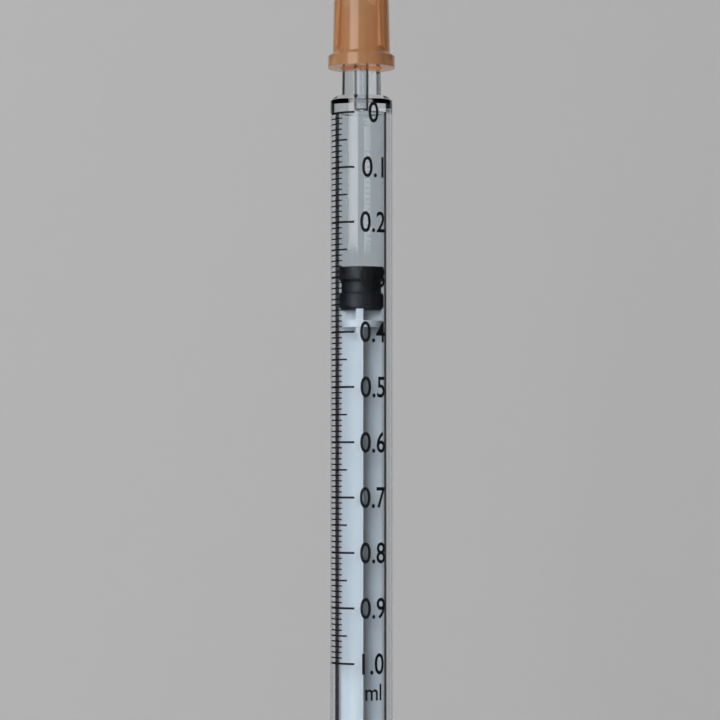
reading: 0.28 ml
